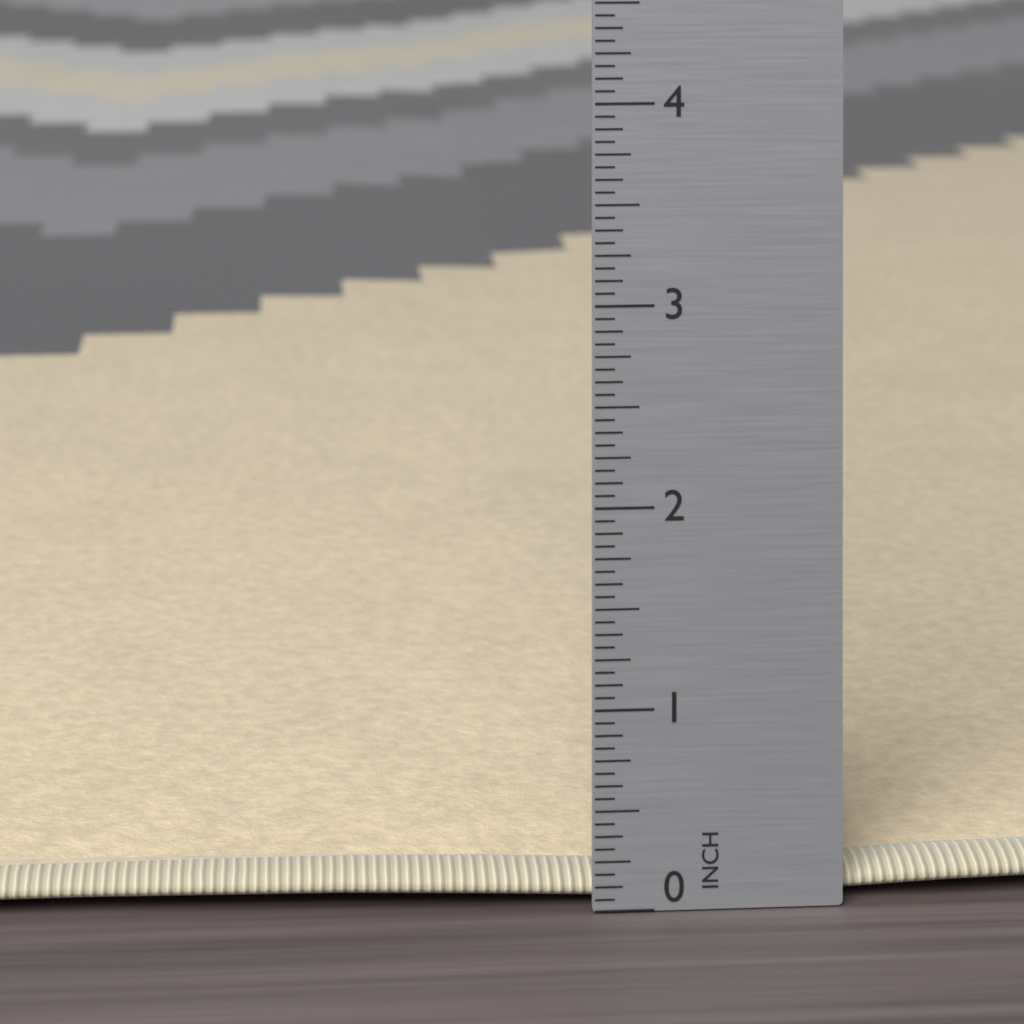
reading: 0.2500 in
